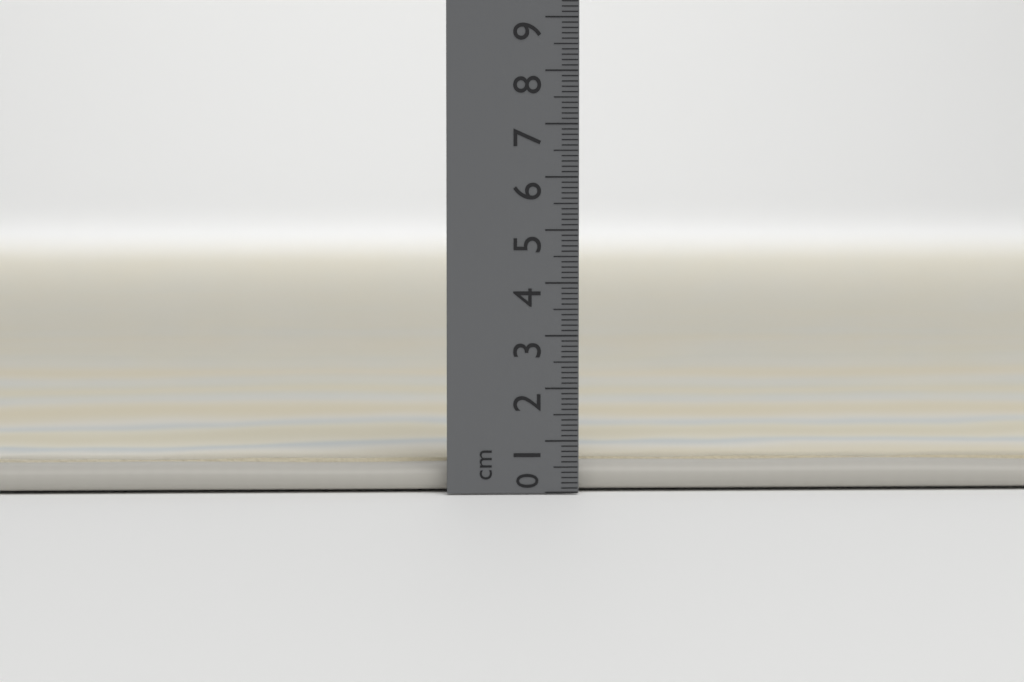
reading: 0.6 cm
